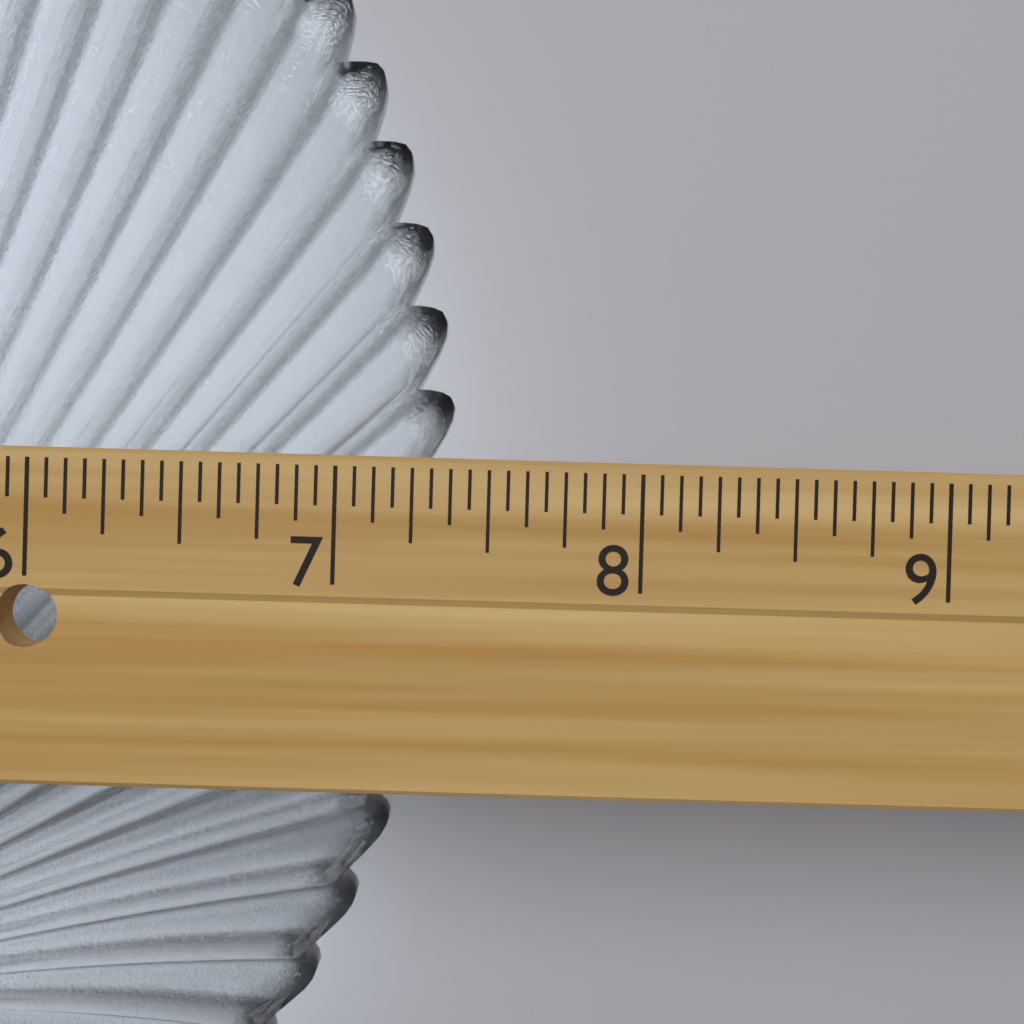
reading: 7.3750 in
